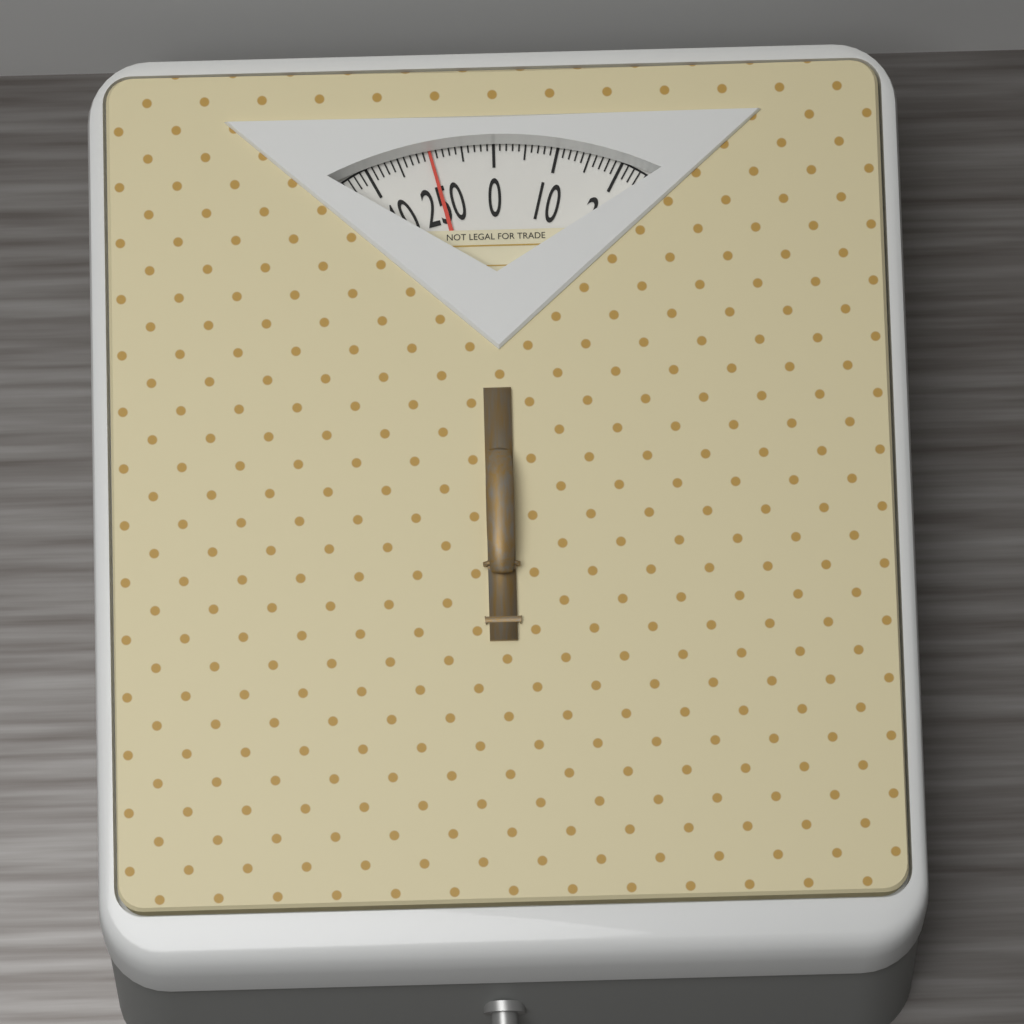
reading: 250 (no unit)
